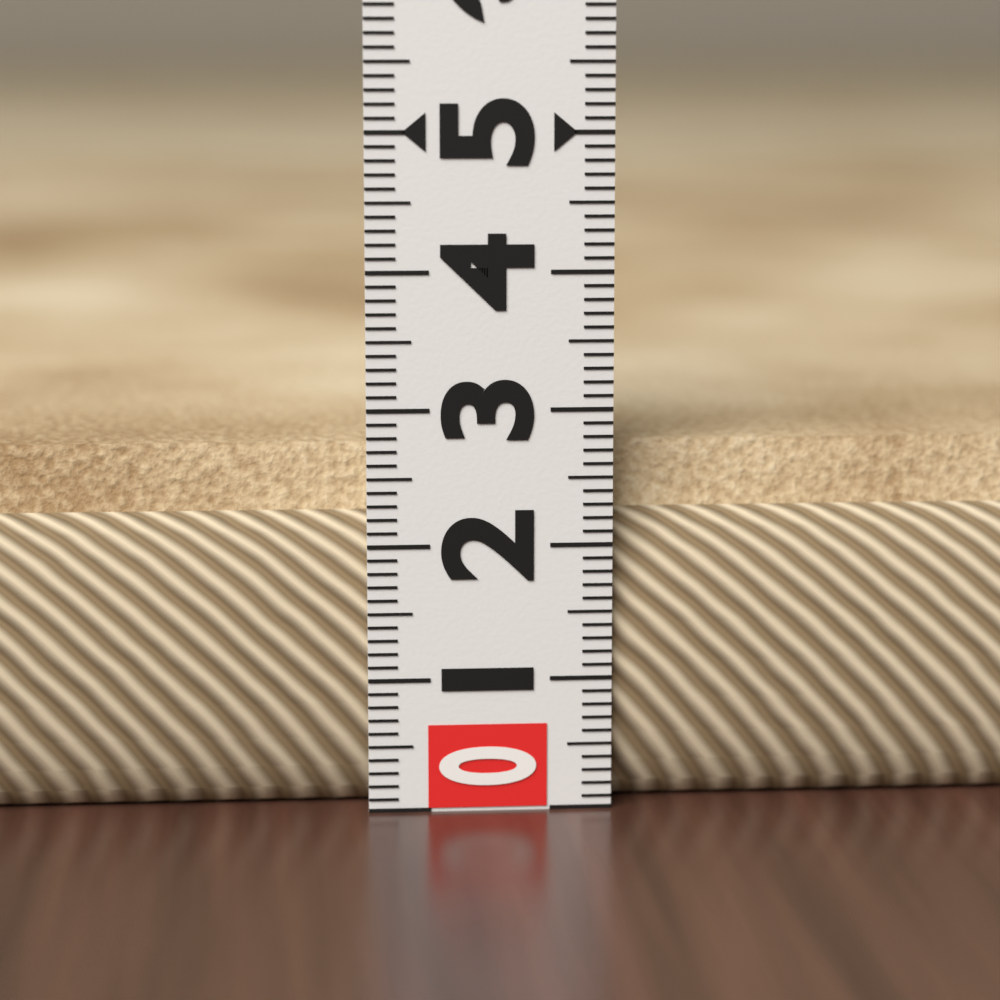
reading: 2.7 (no unit)
